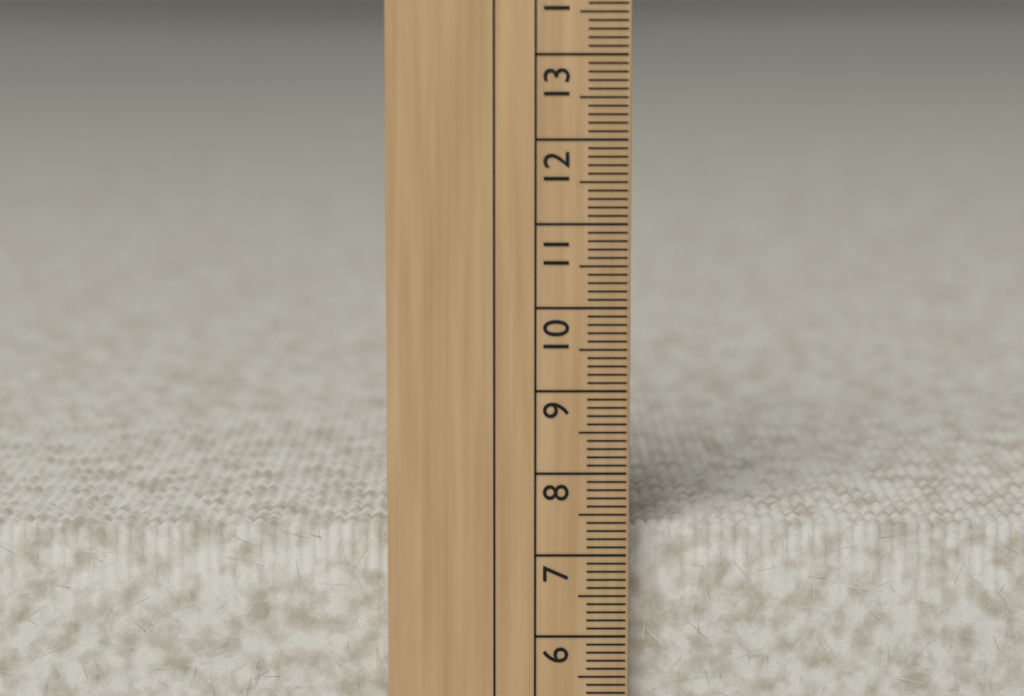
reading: 7.3 cm
